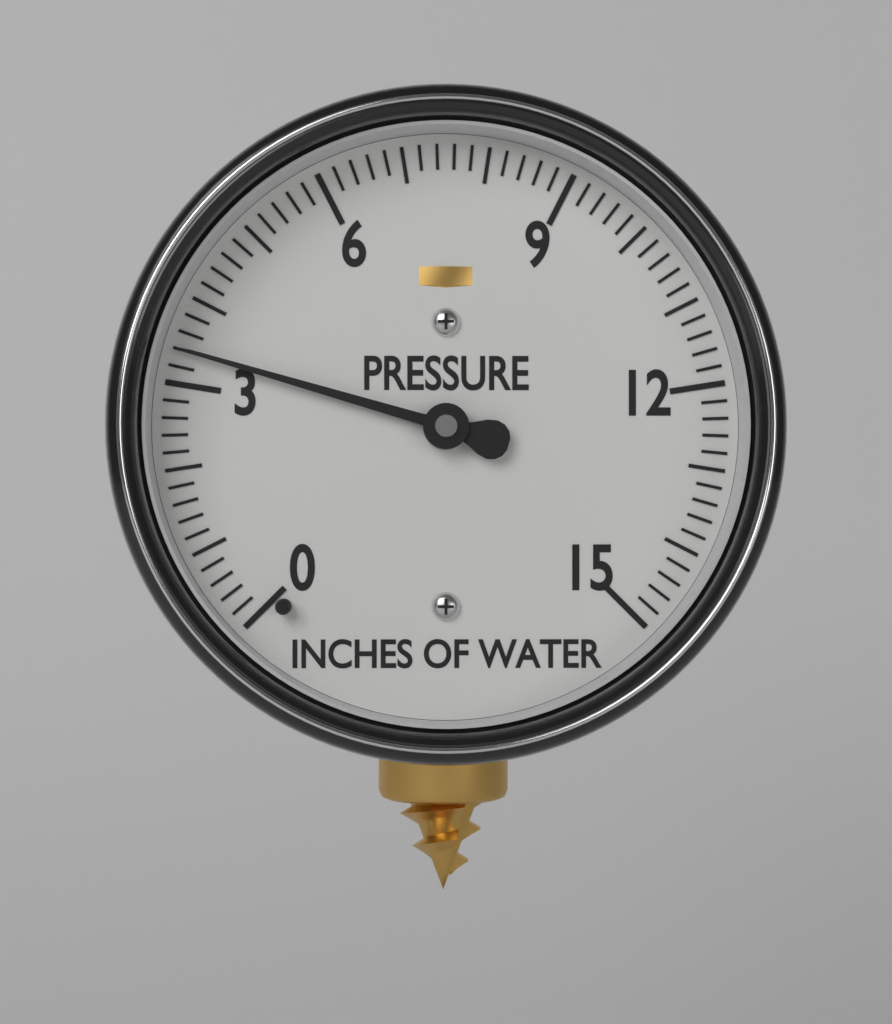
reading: 3.4 inches of water
